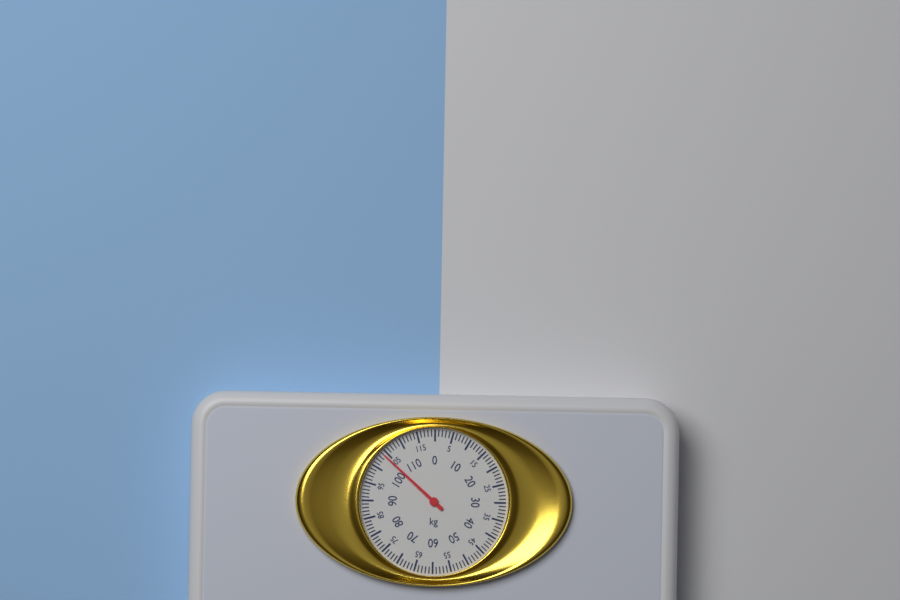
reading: 104 kg
